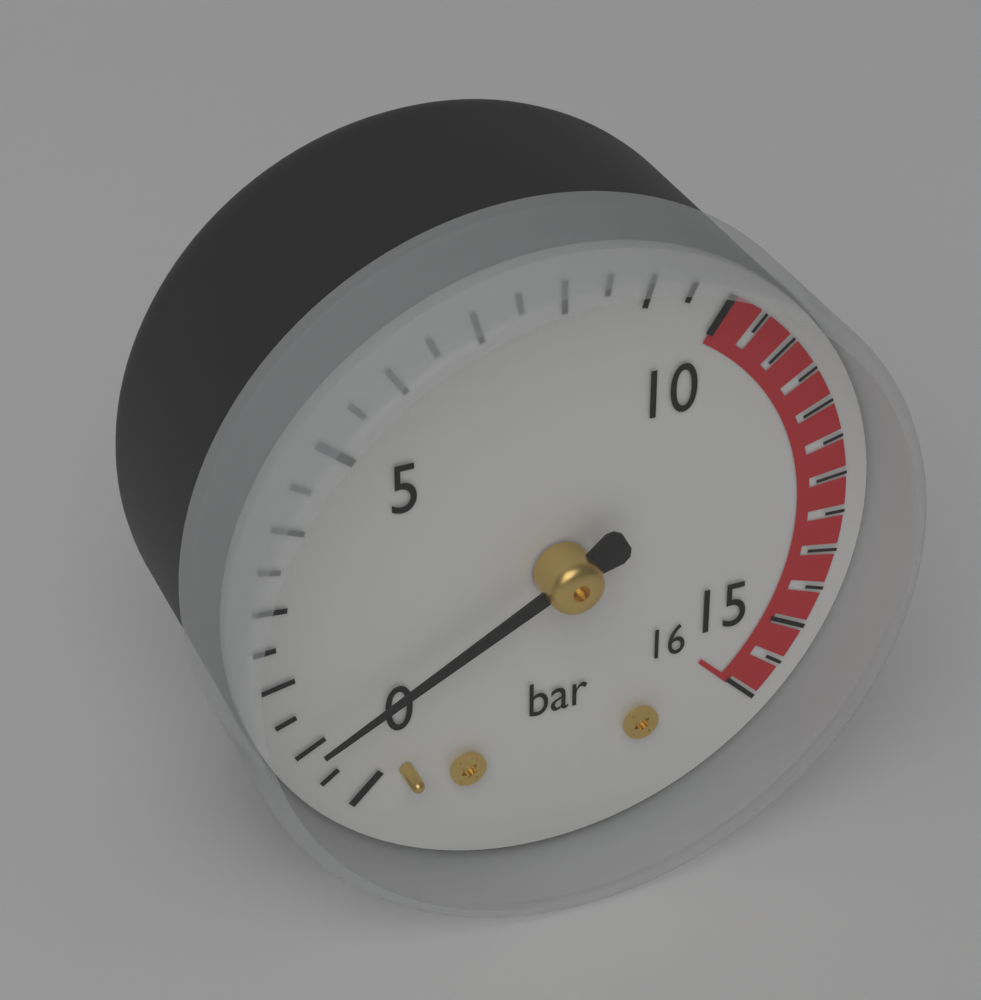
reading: 1.0 bar
